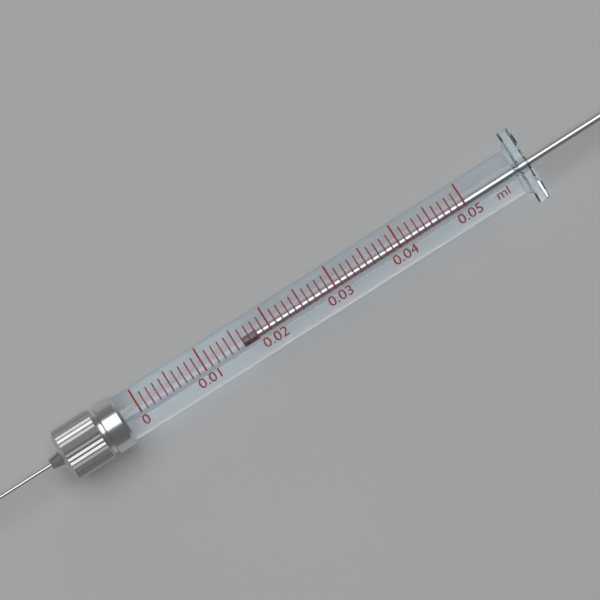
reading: 0.016 ml
